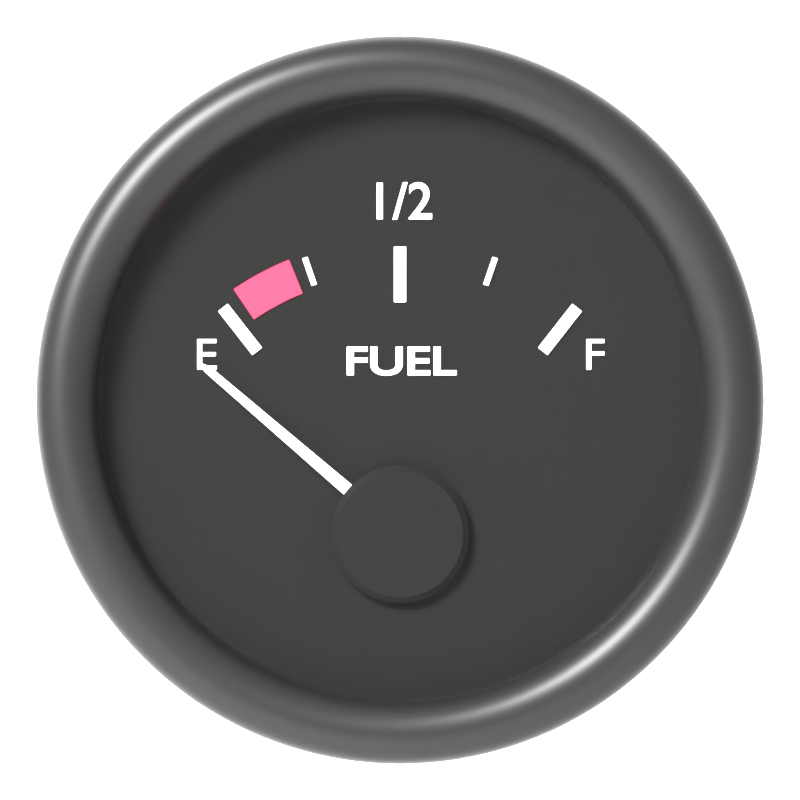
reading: -0.15 (no unit)
